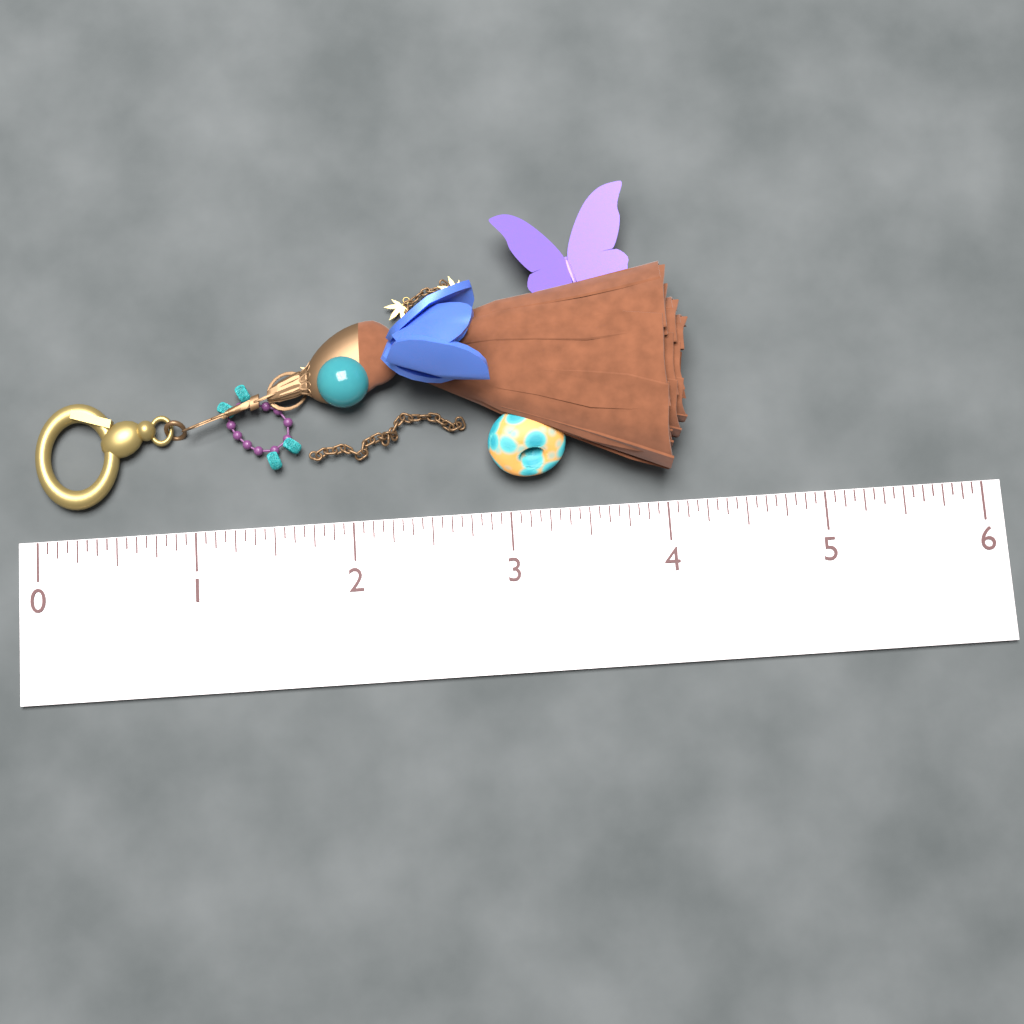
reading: 4.1875 (no unit)
